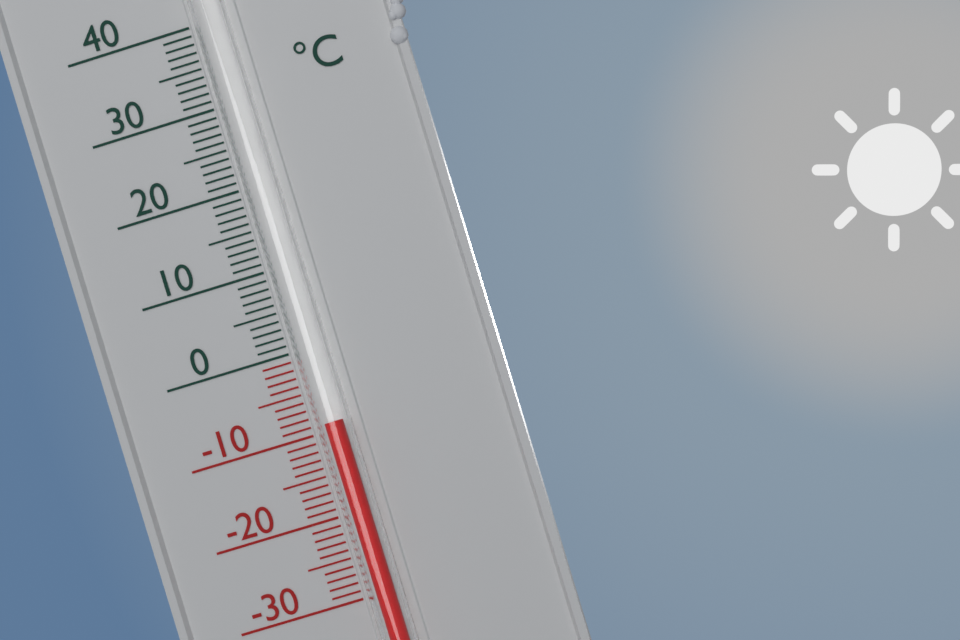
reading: -9 °C
